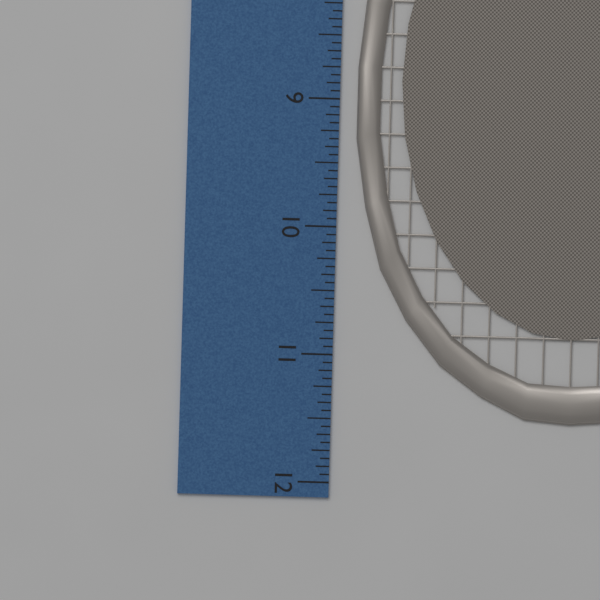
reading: 11.5000 inch
